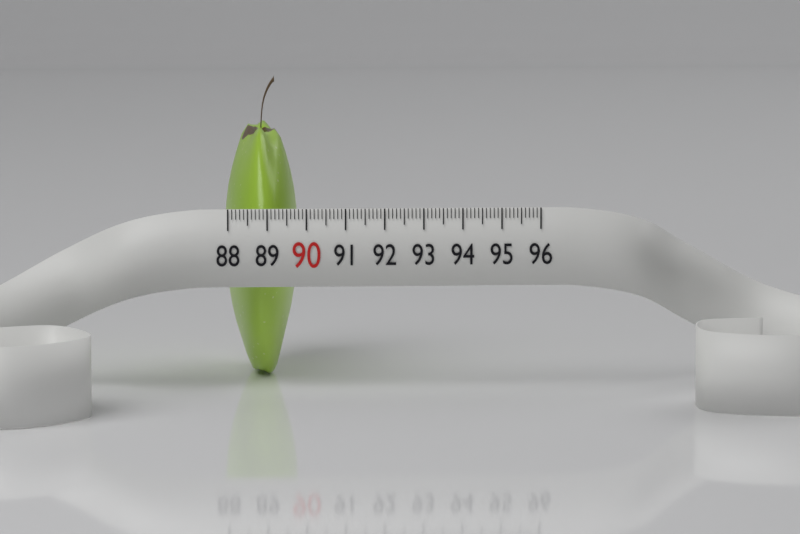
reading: 89.9 (no unit)
